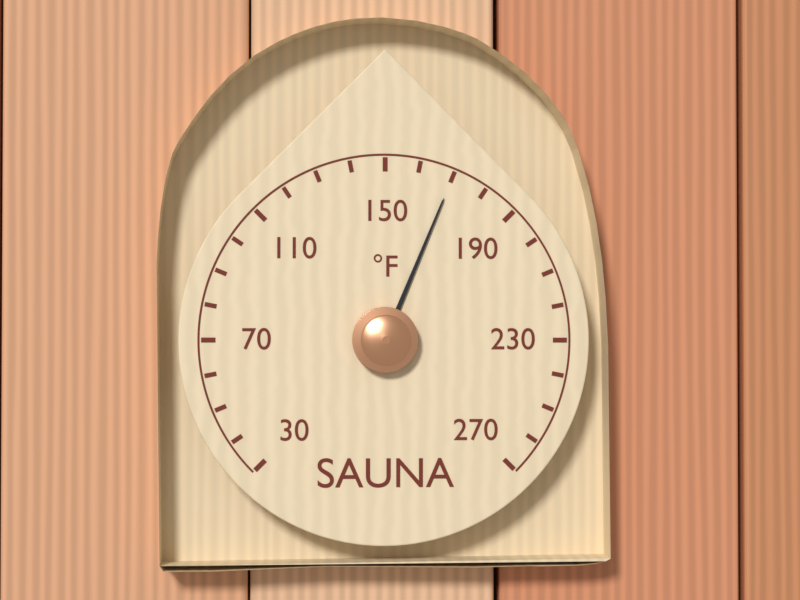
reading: 170 °F
